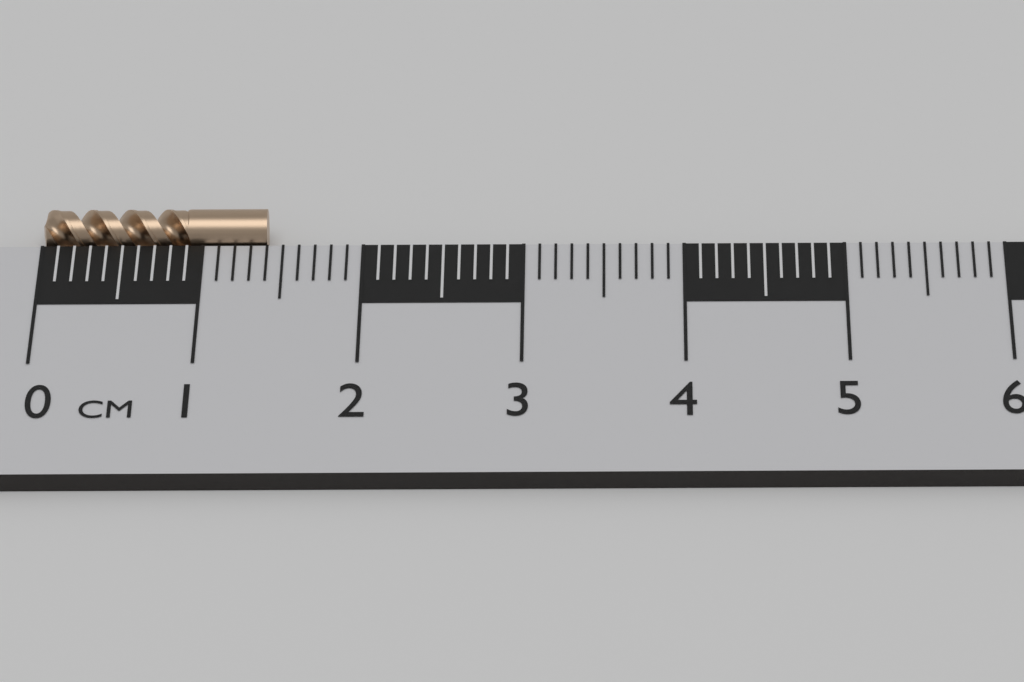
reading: 1.4 cm
